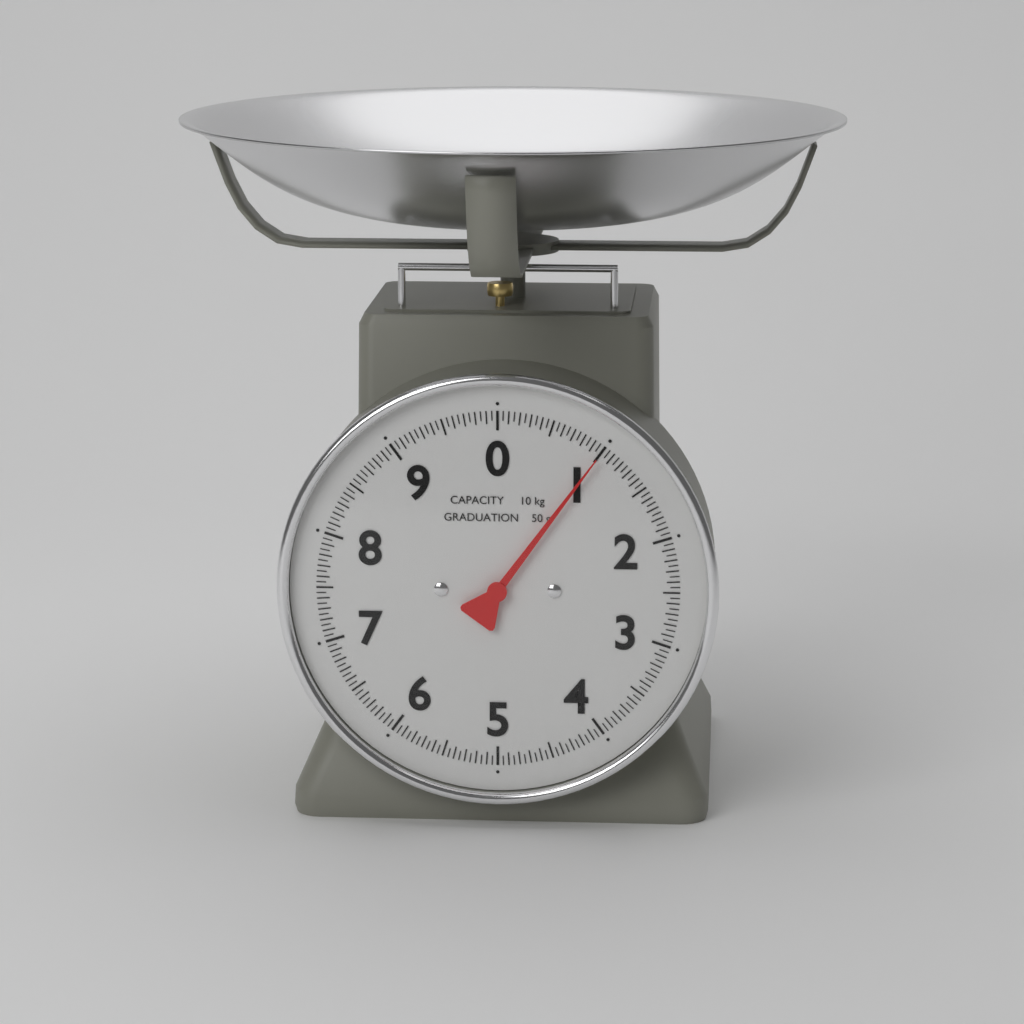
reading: 1.00 kg
